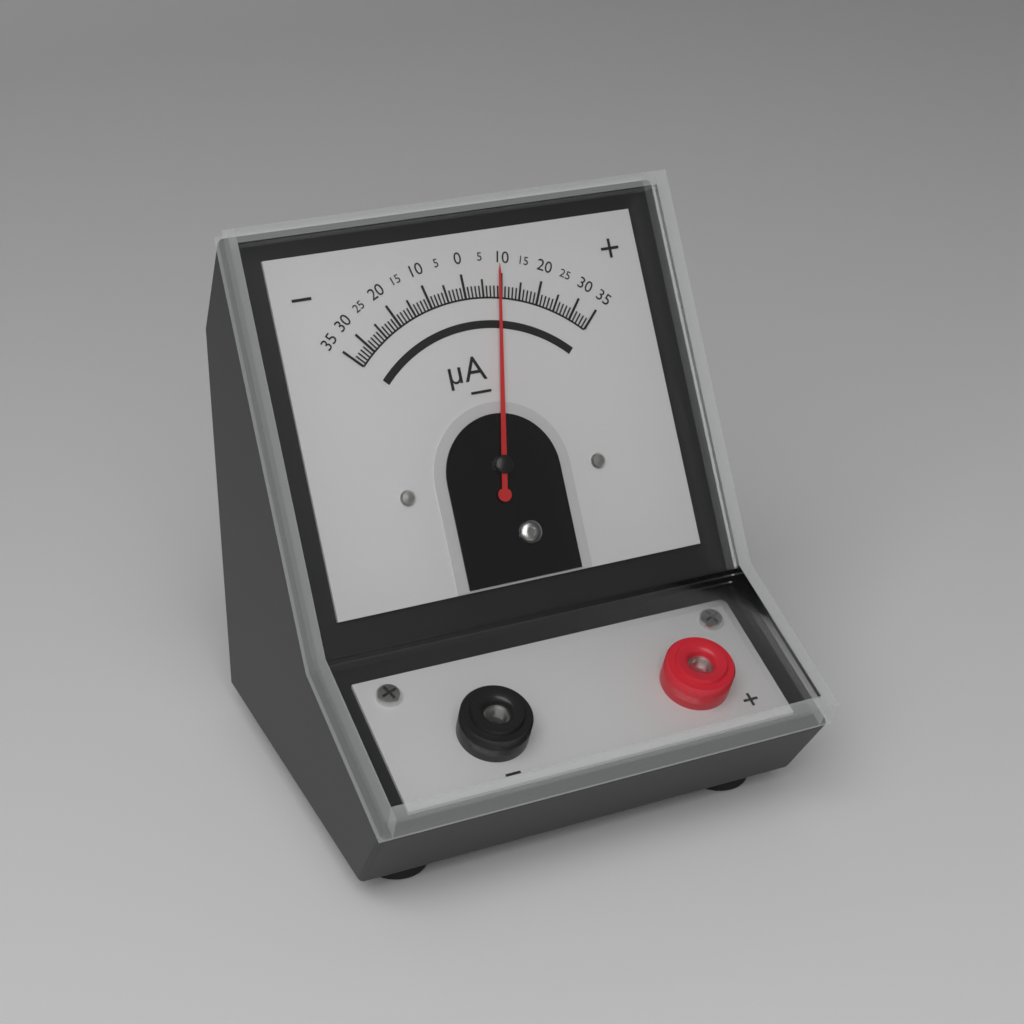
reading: 9 µA
